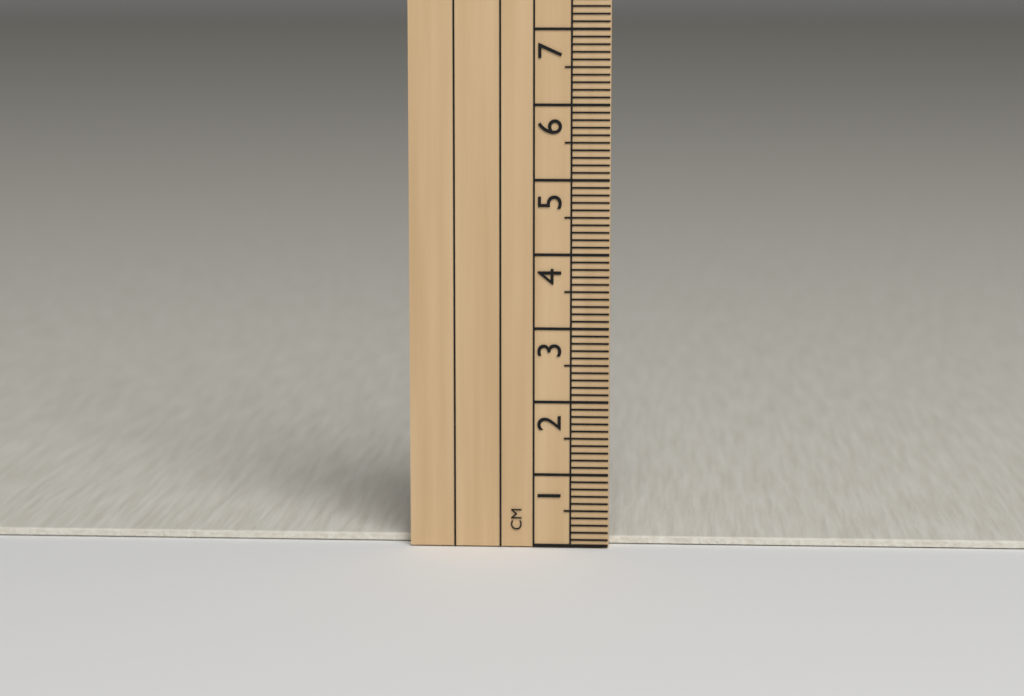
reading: 0.1 cm
